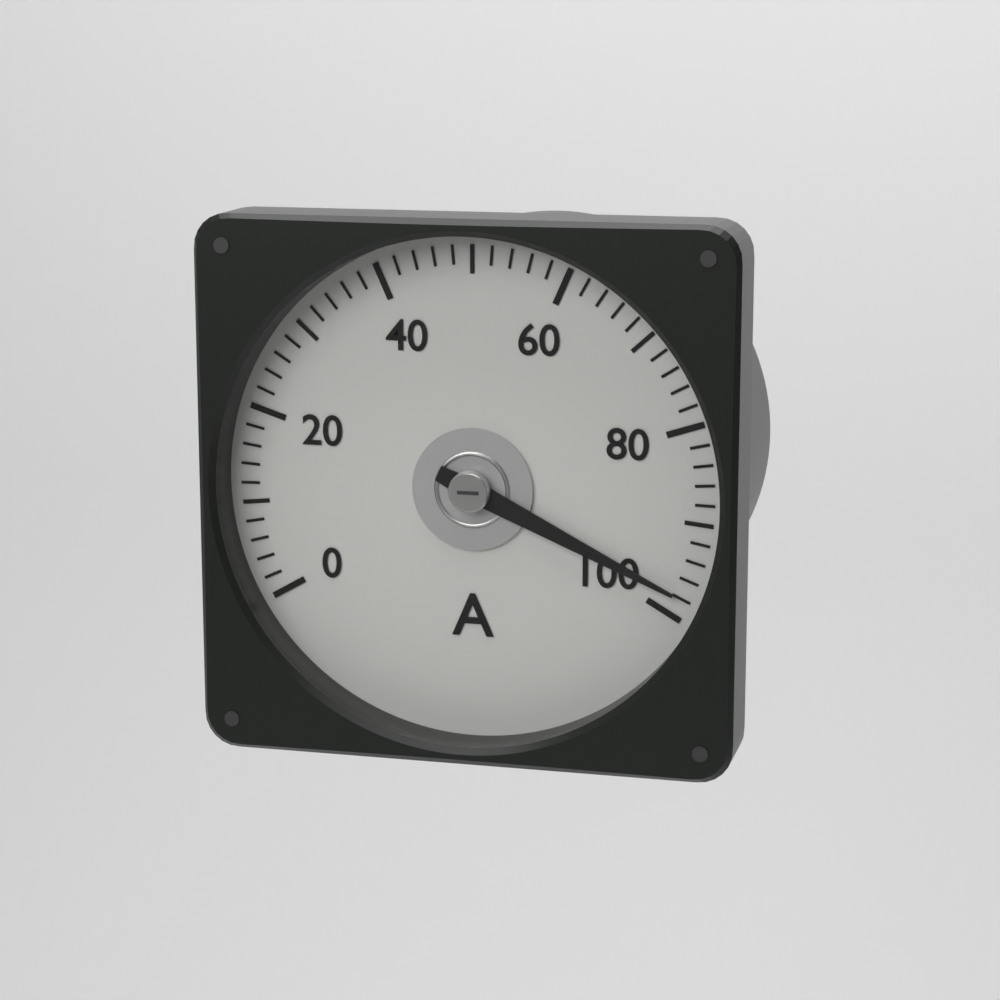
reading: 98 A
